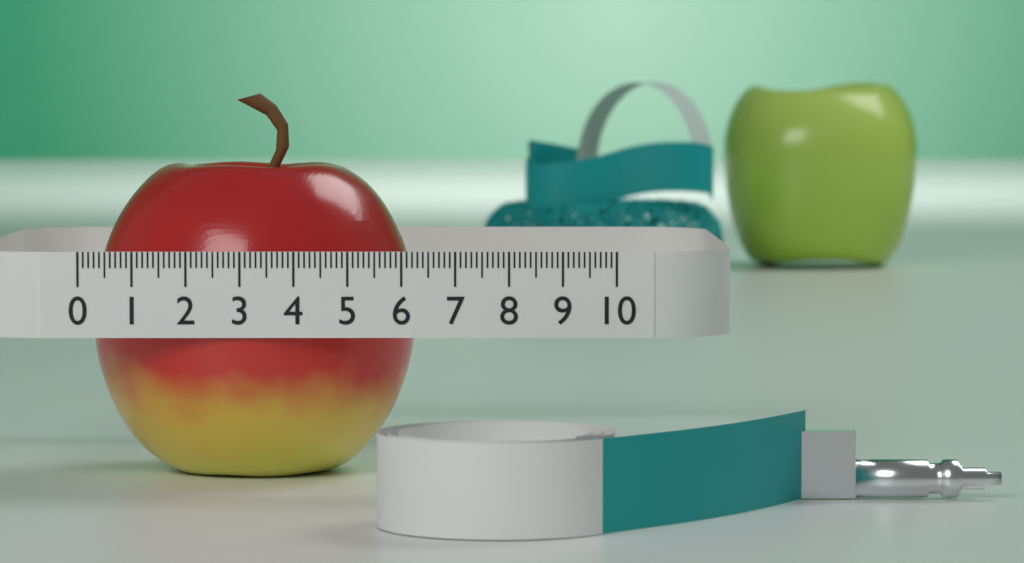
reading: 6.2 (no unit)
